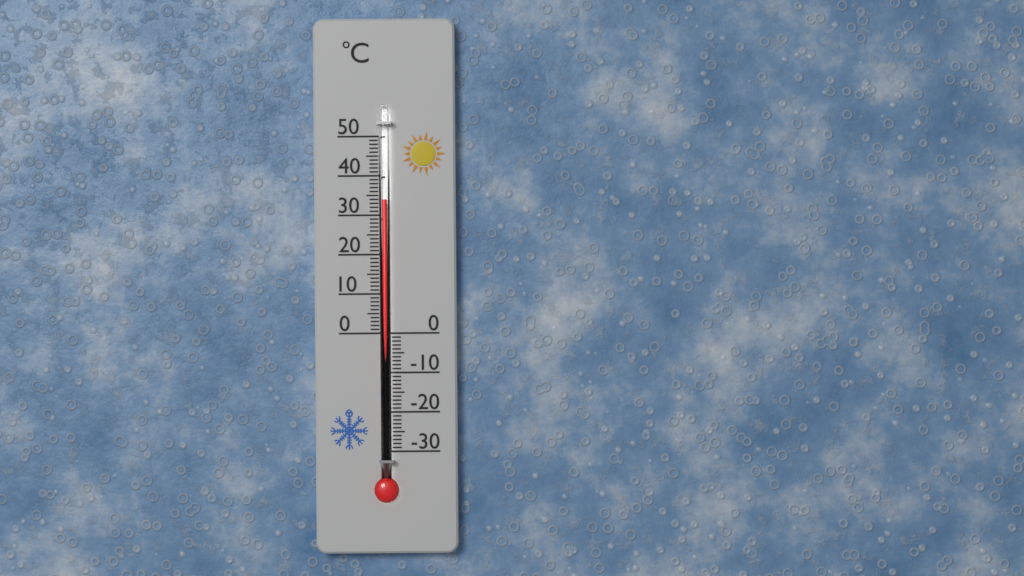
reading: 34 °C
